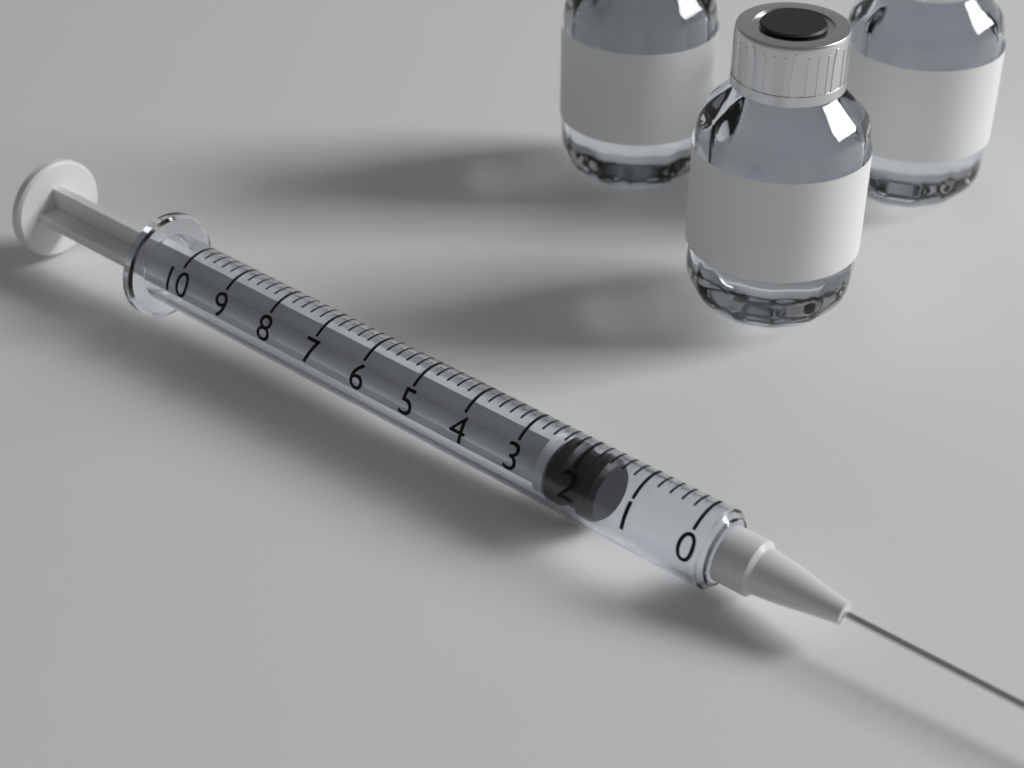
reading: 1.6 (no unit)
